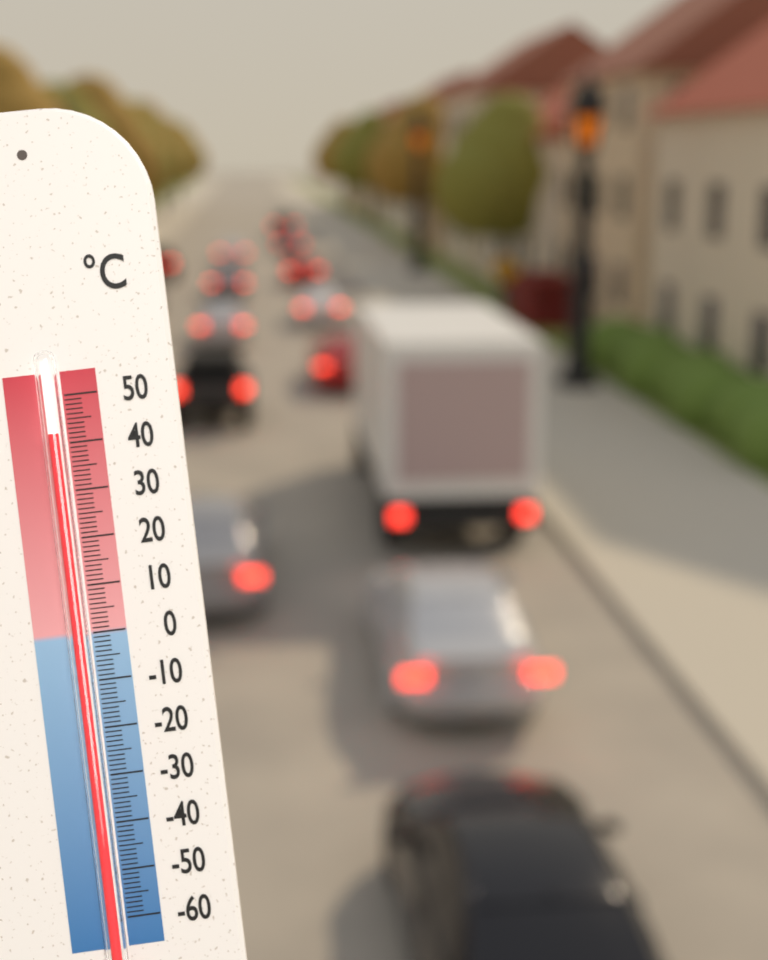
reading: 42 °C
